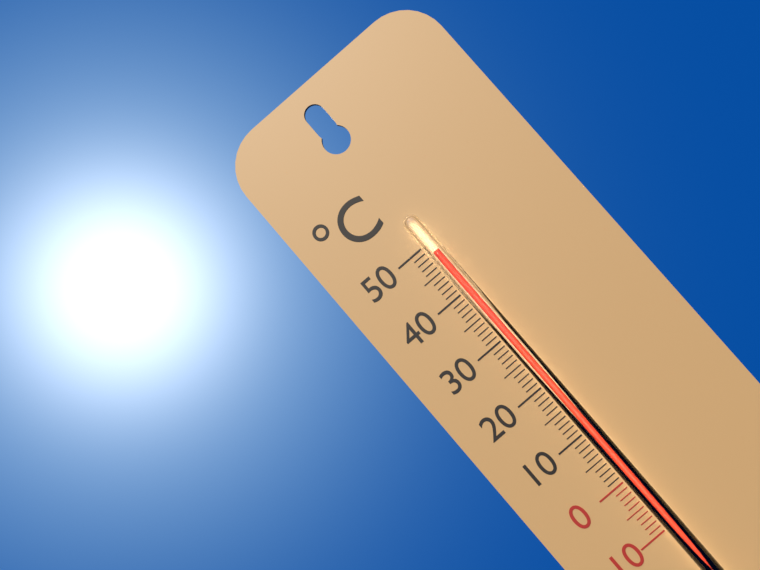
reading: 48 °C
